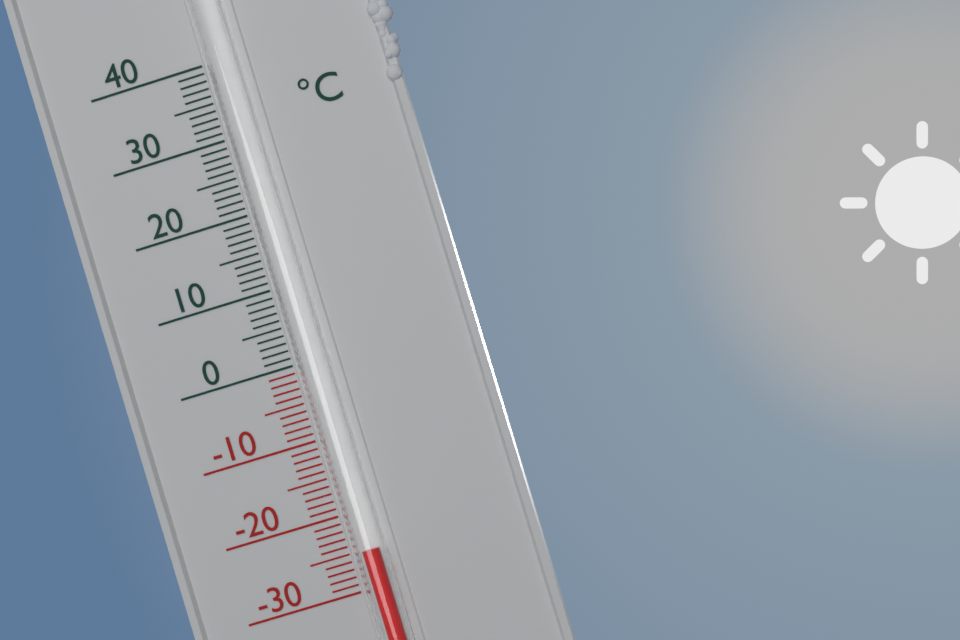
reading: -25 °C
